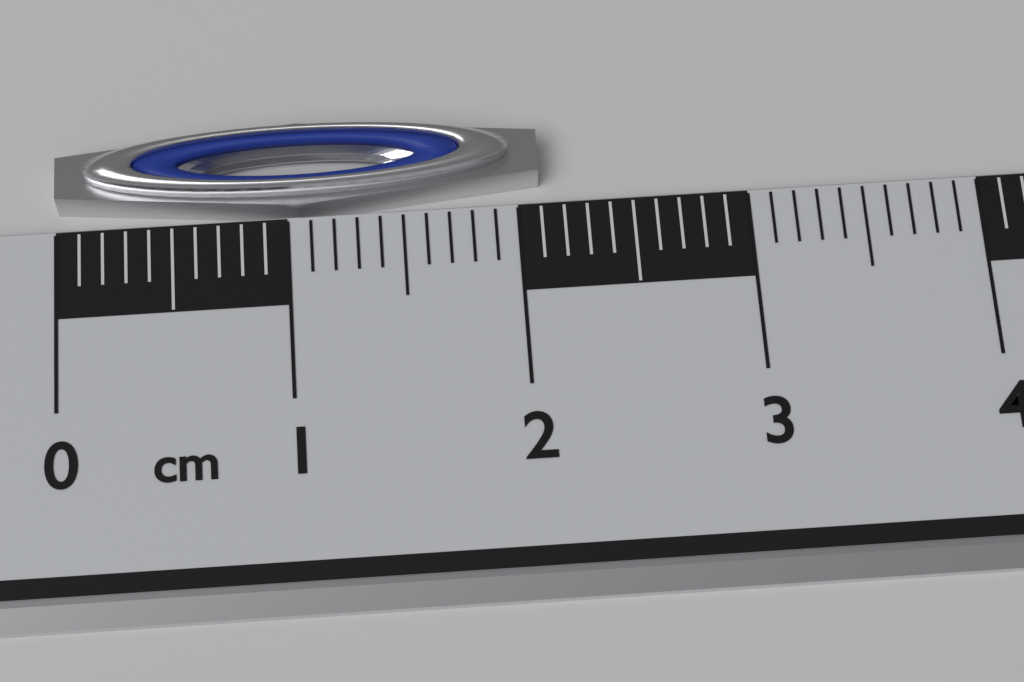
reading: 2.1 cm
